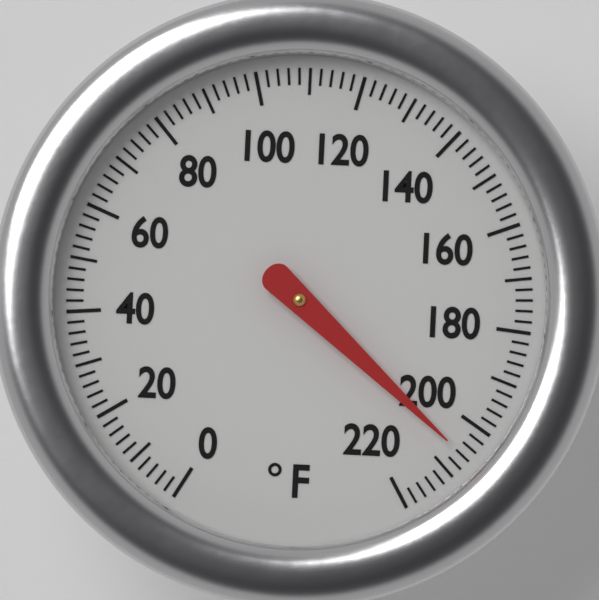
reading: 206 °F
